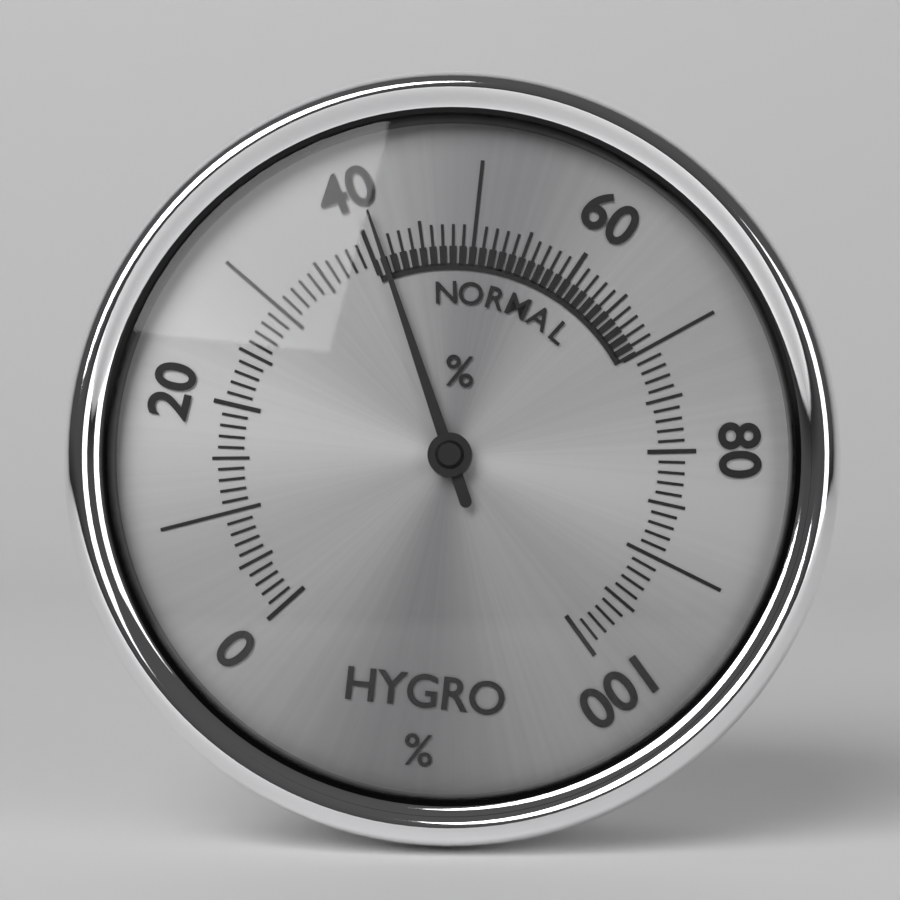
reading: 41 %
